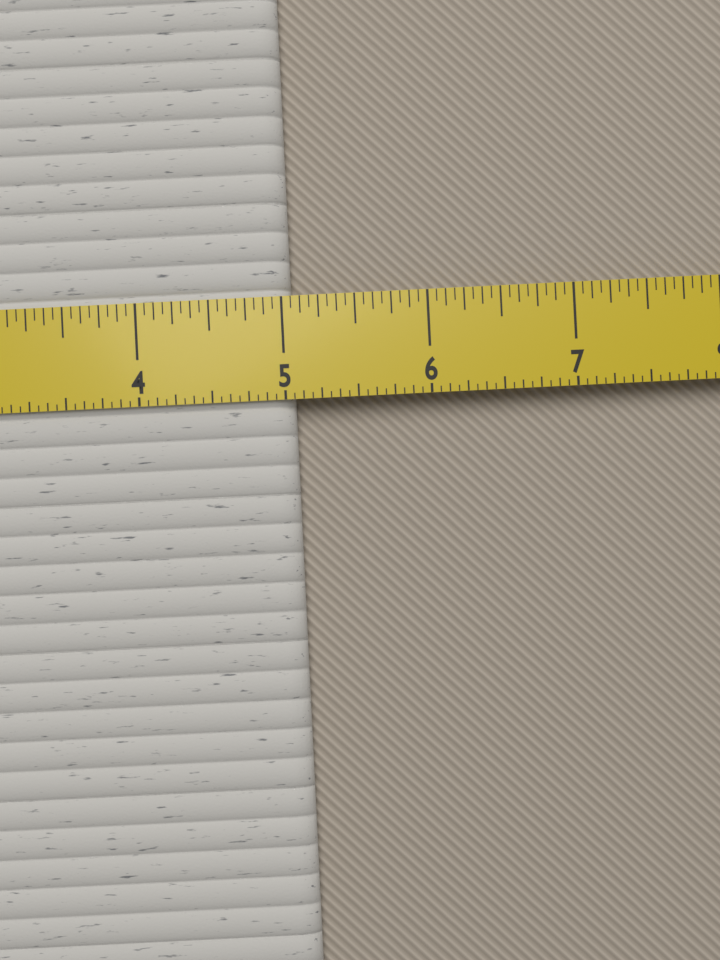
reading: 5.0625 in
